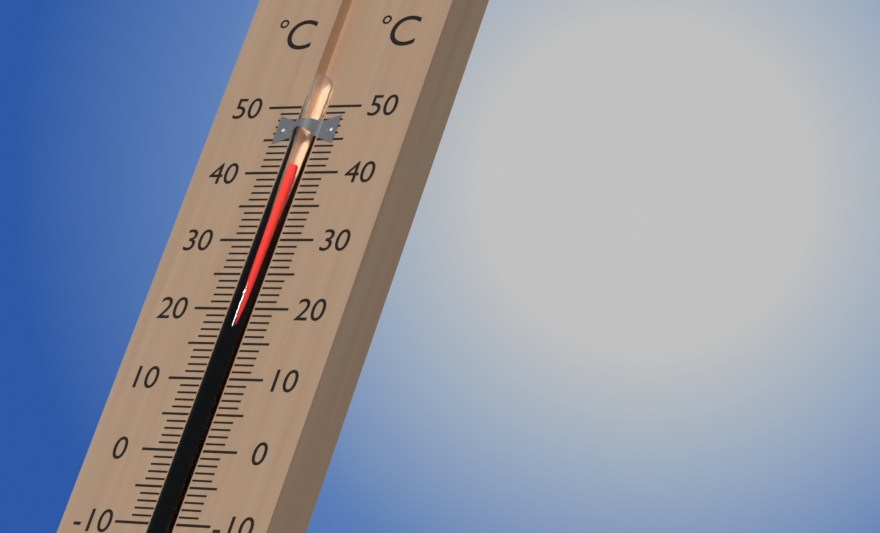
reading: 41 °C
